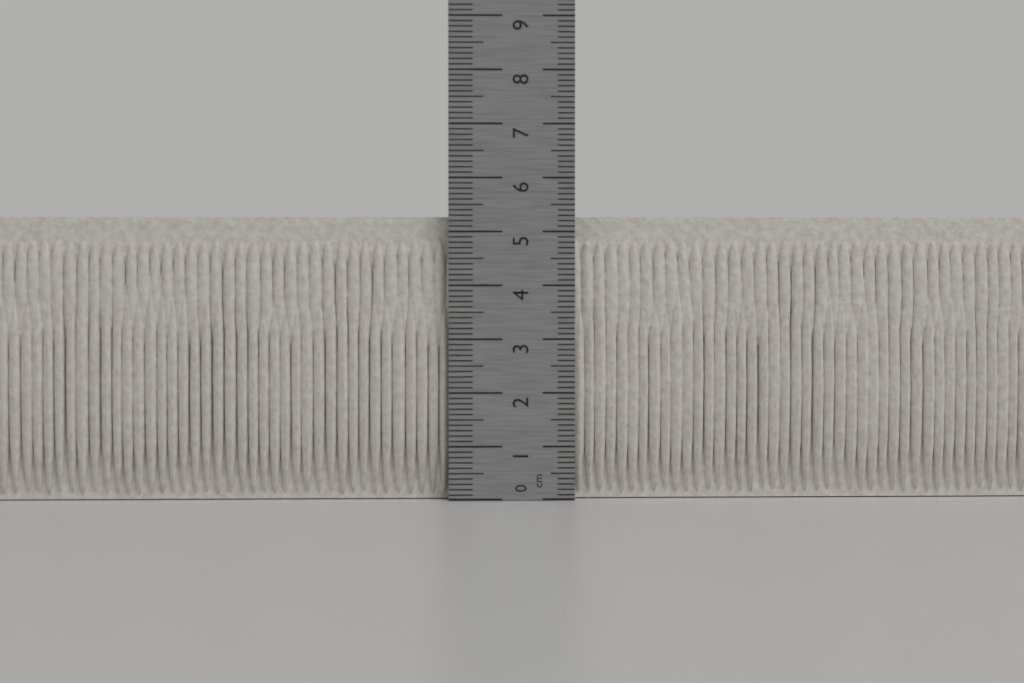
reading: 5.3 cm
